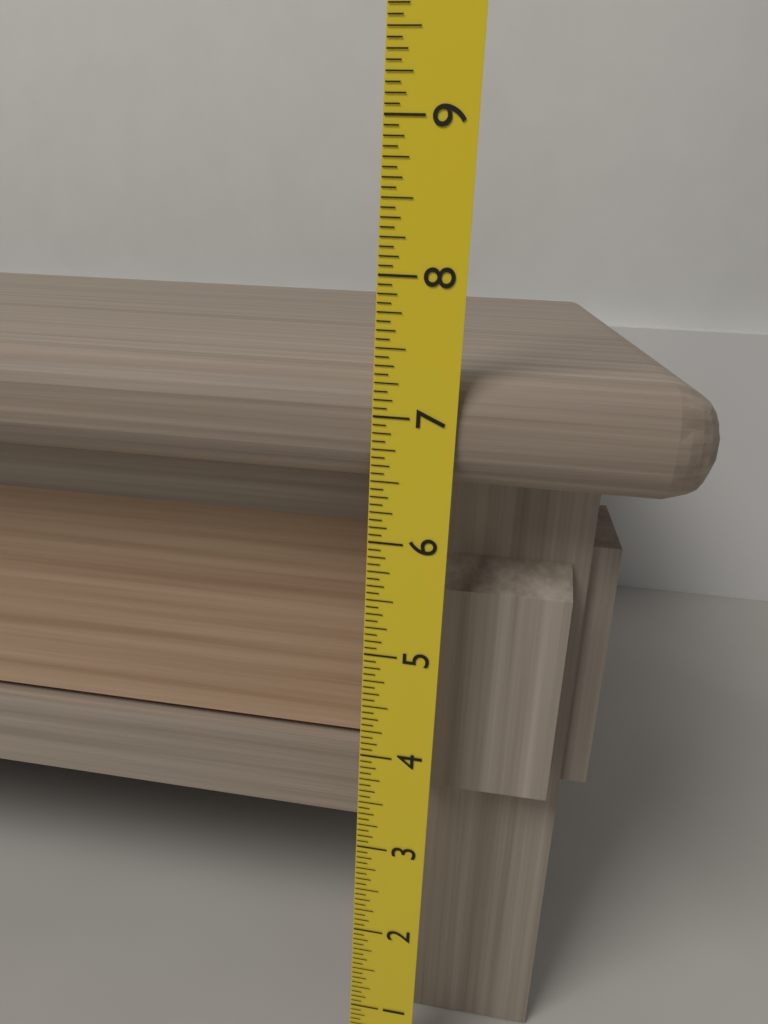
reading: 7.3125 (no unit)
